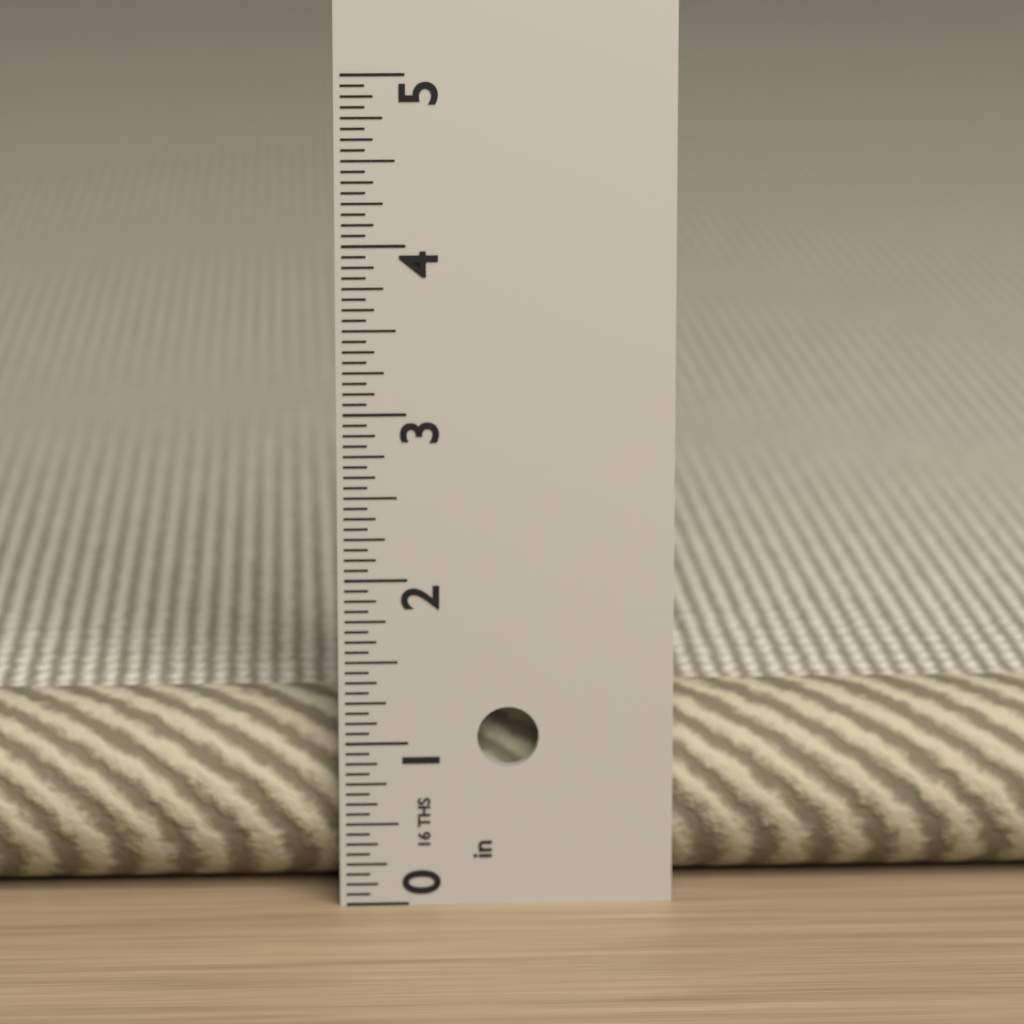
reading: 1.1875 in
